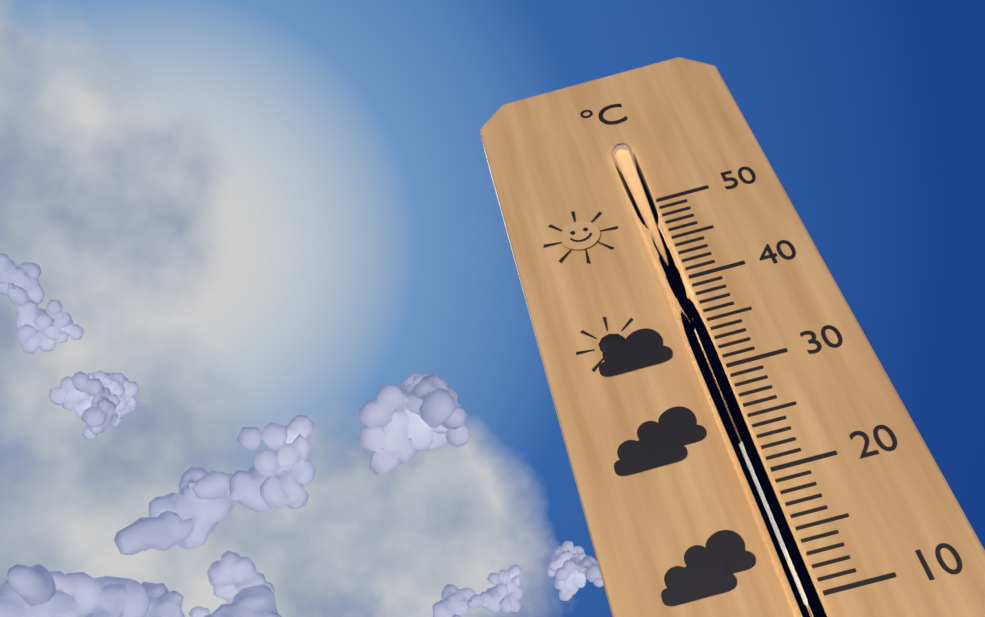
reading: 38 °C
